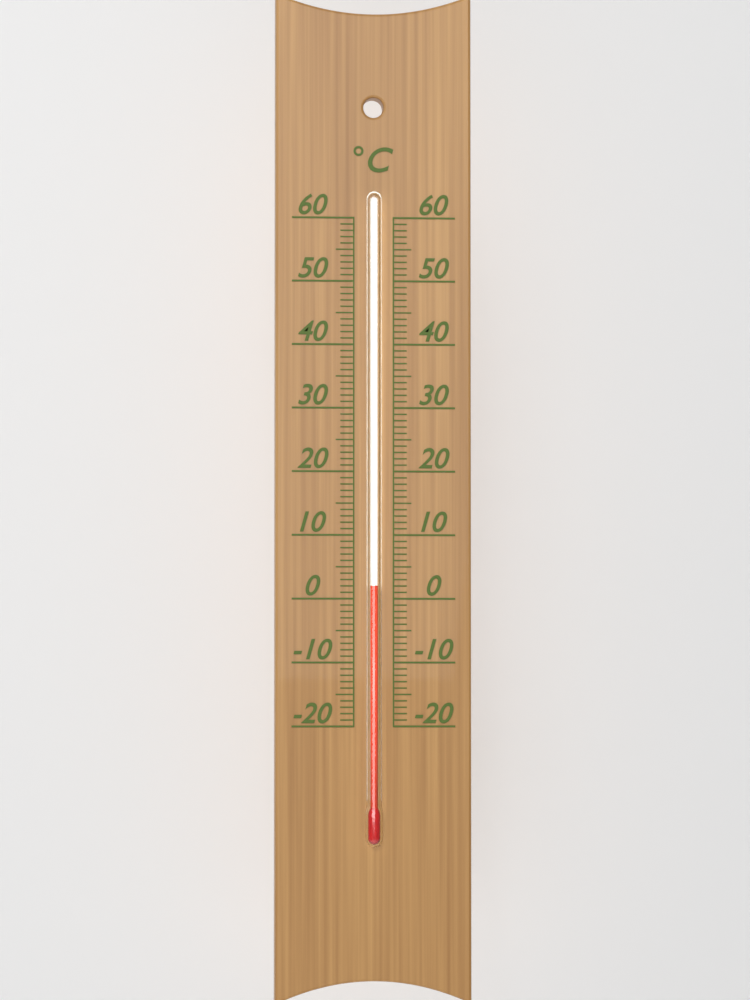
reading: 2 °C
